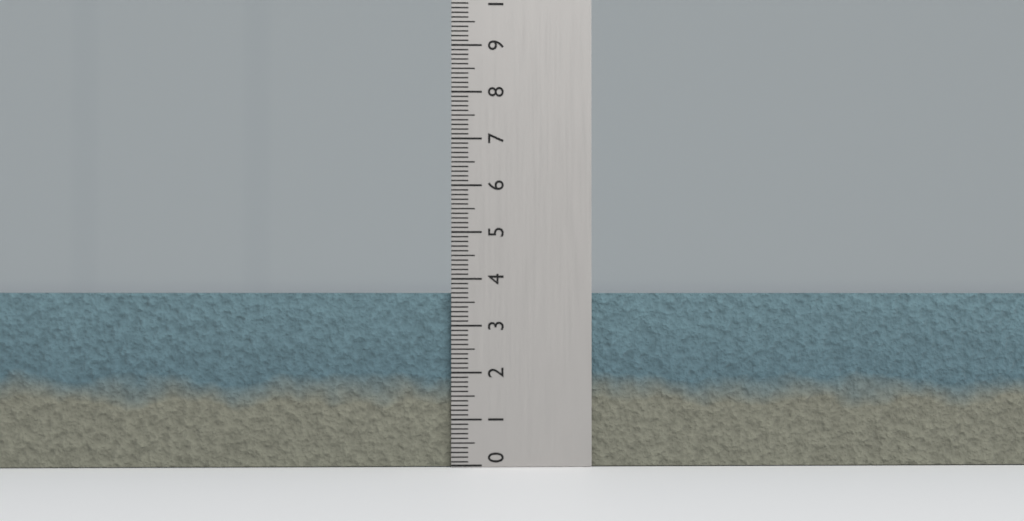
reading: 3.7 (no unit)
